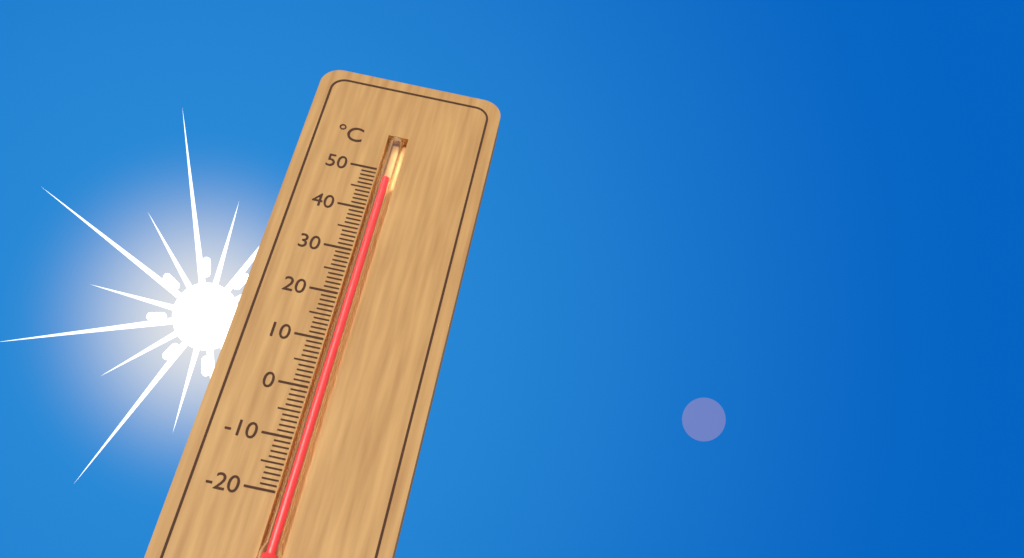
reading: 48 °C
